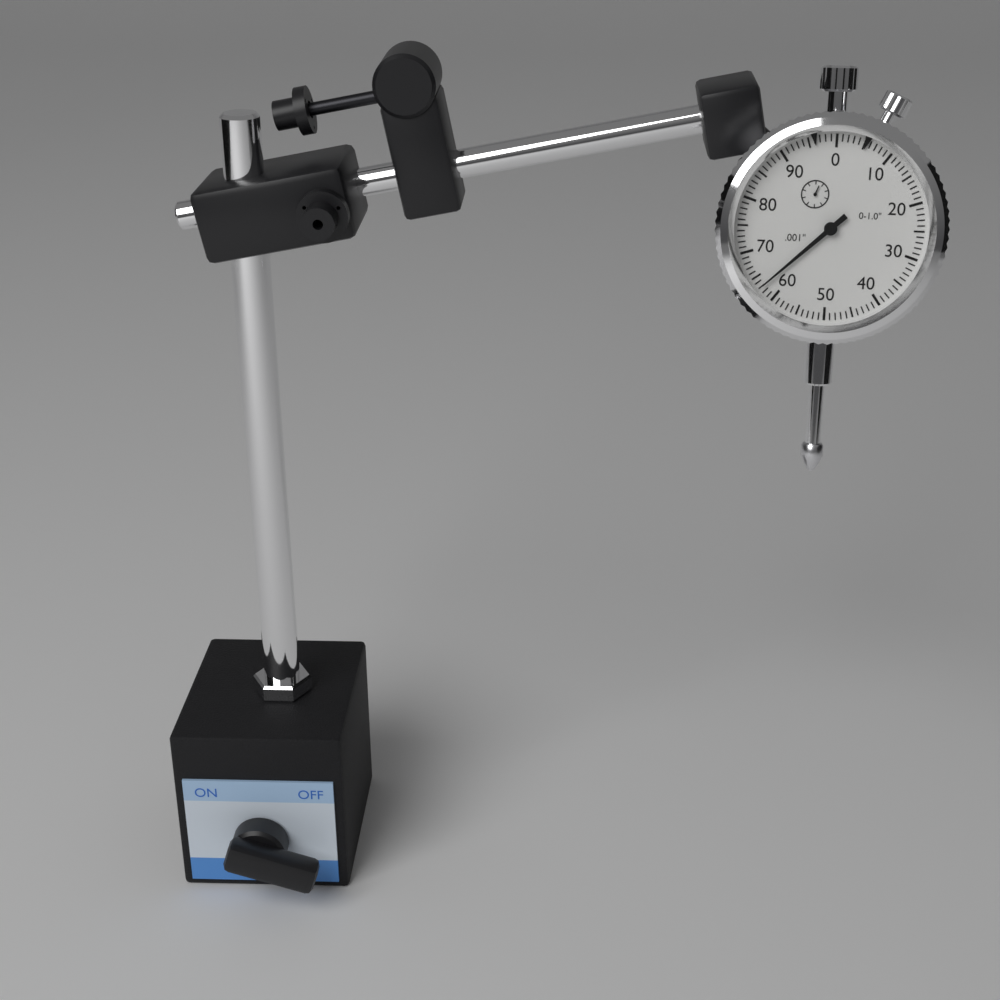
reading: 0.063 in
